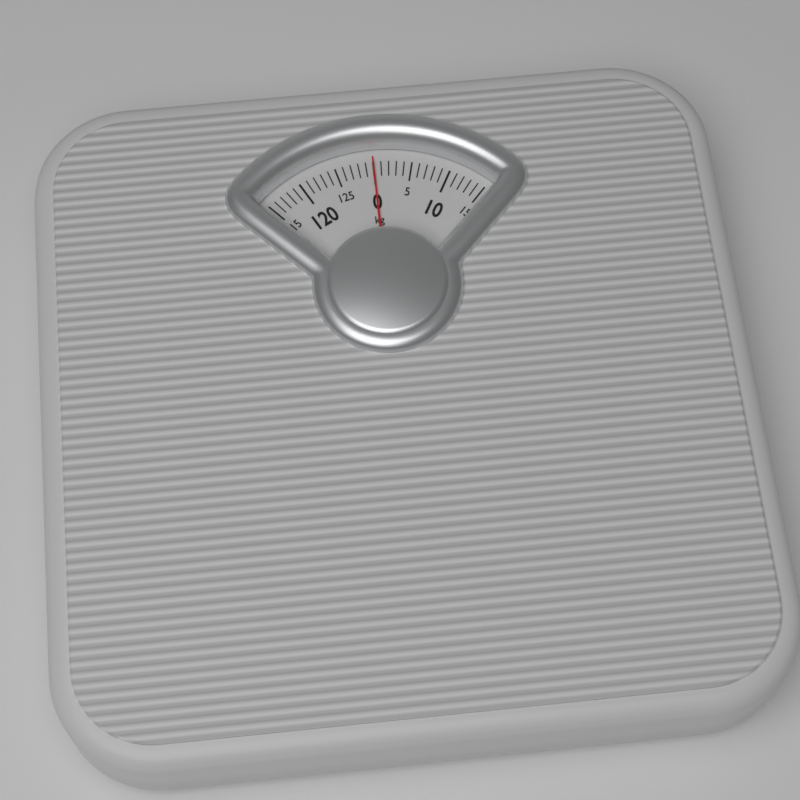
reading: 0 kg
